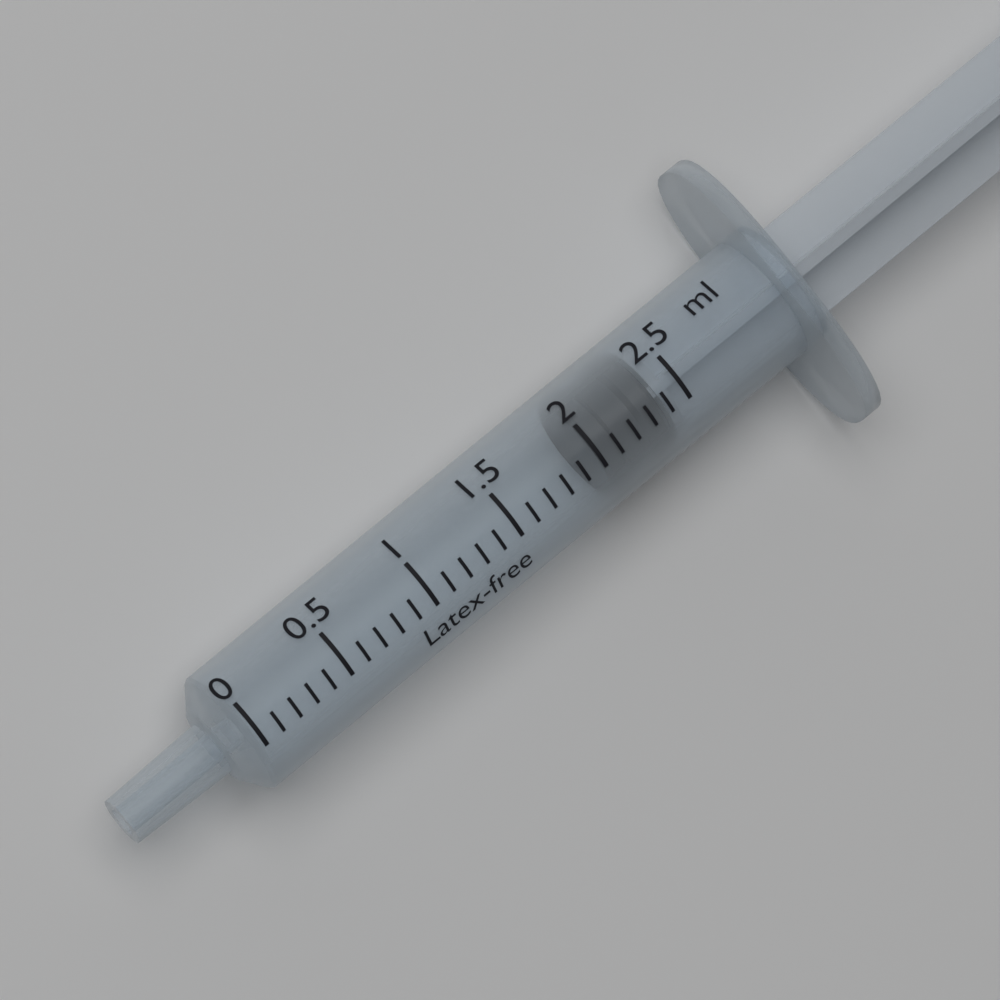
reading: 2.0 ml
